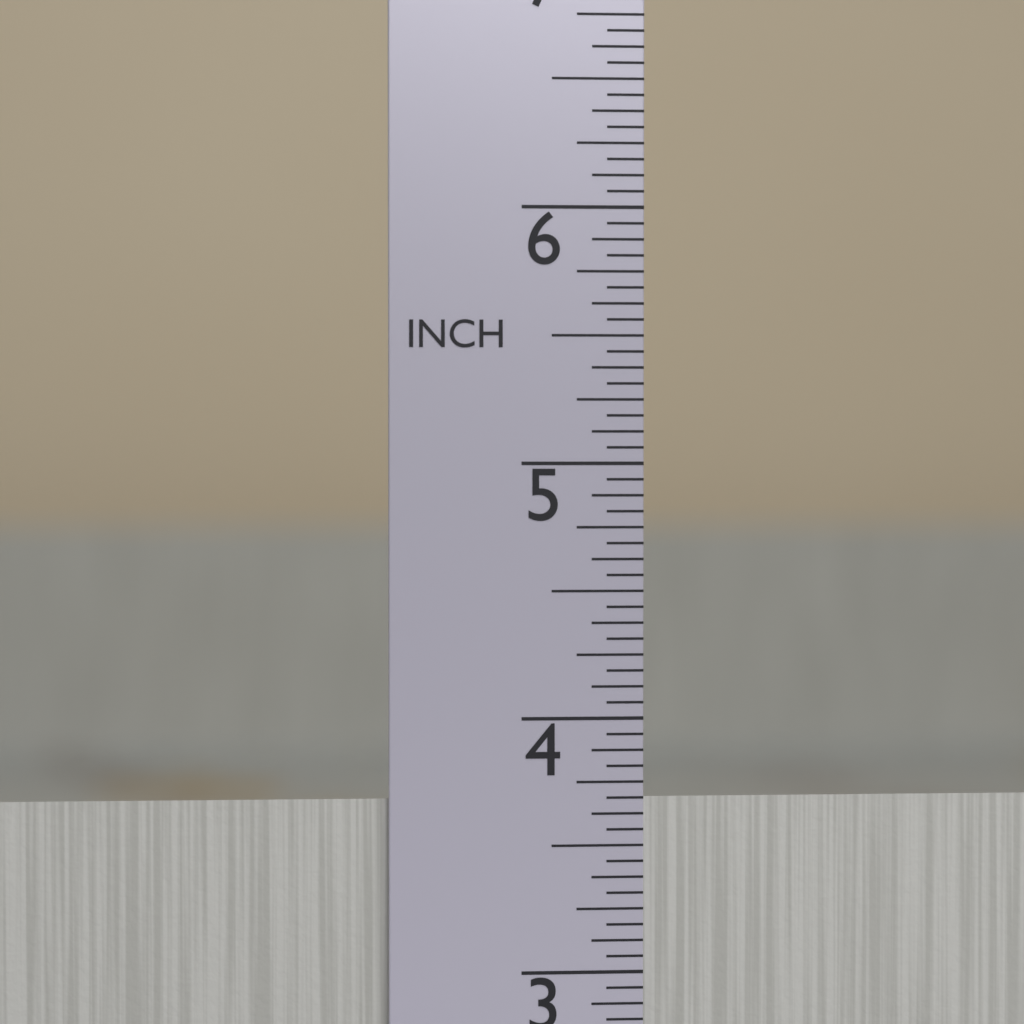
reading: 3.6875 in
